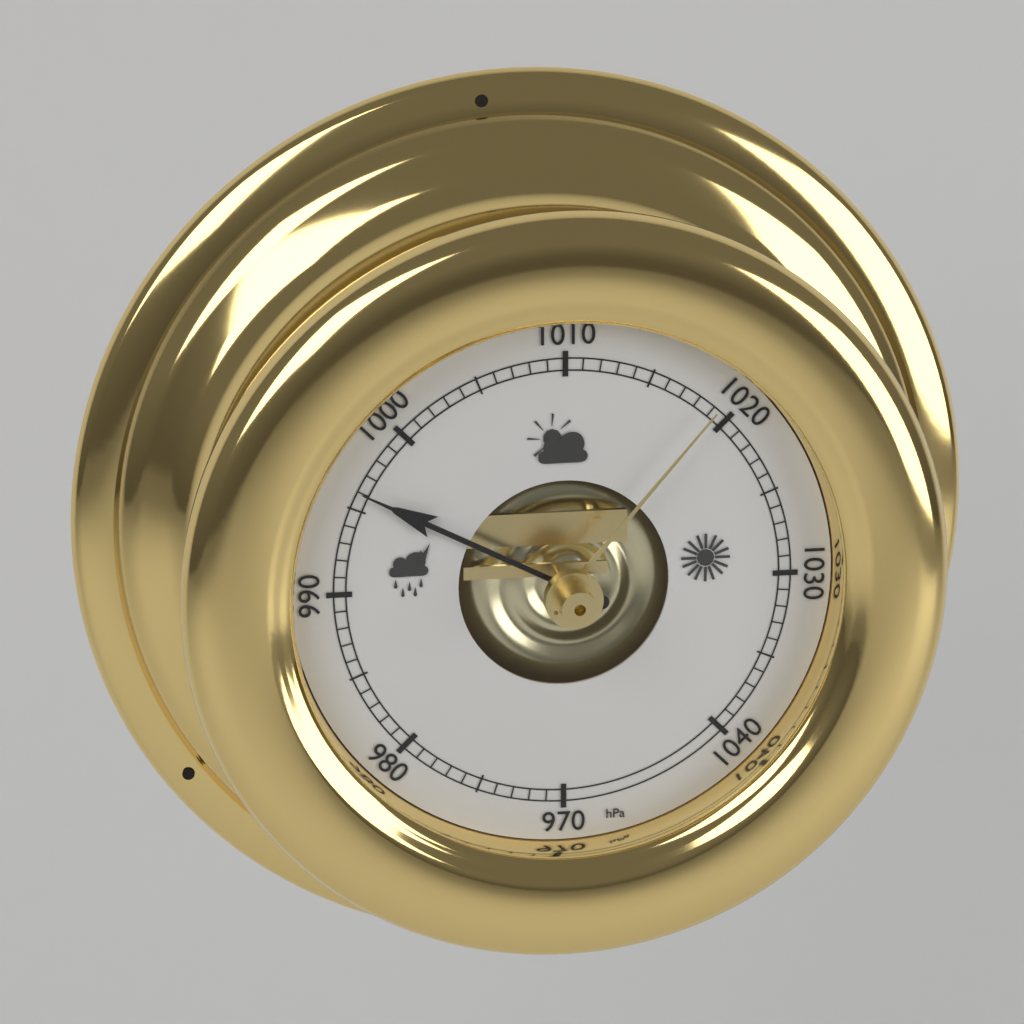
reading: 996 hPa
